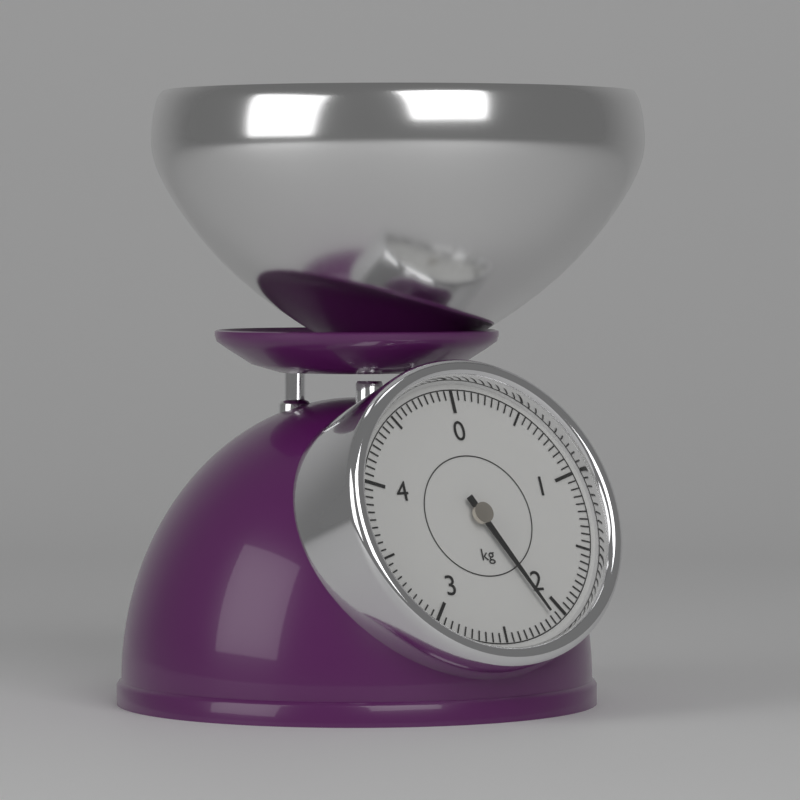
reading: 2.10 kg
